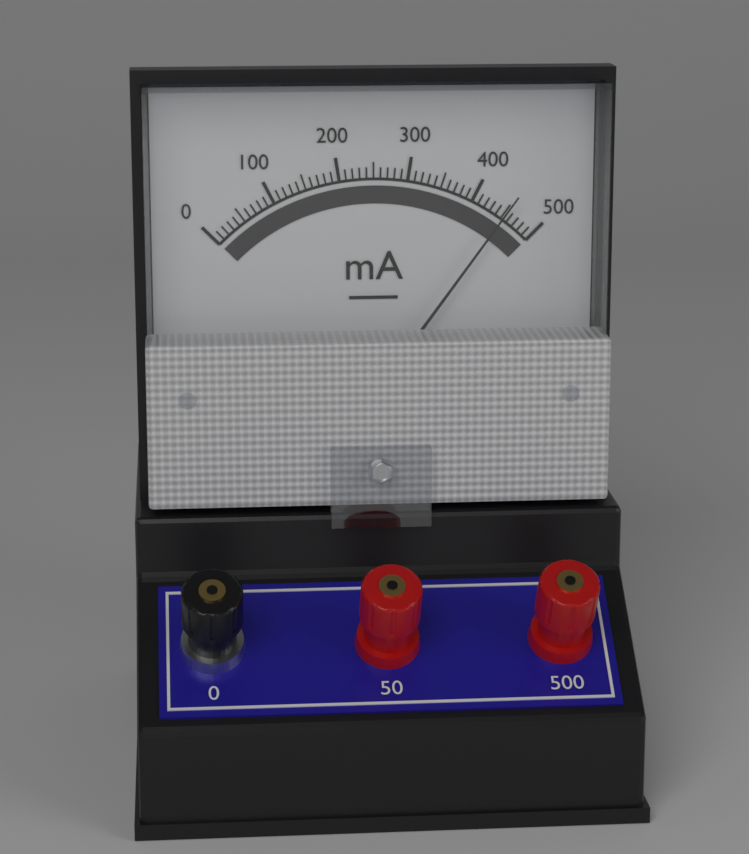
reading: 450 mA
